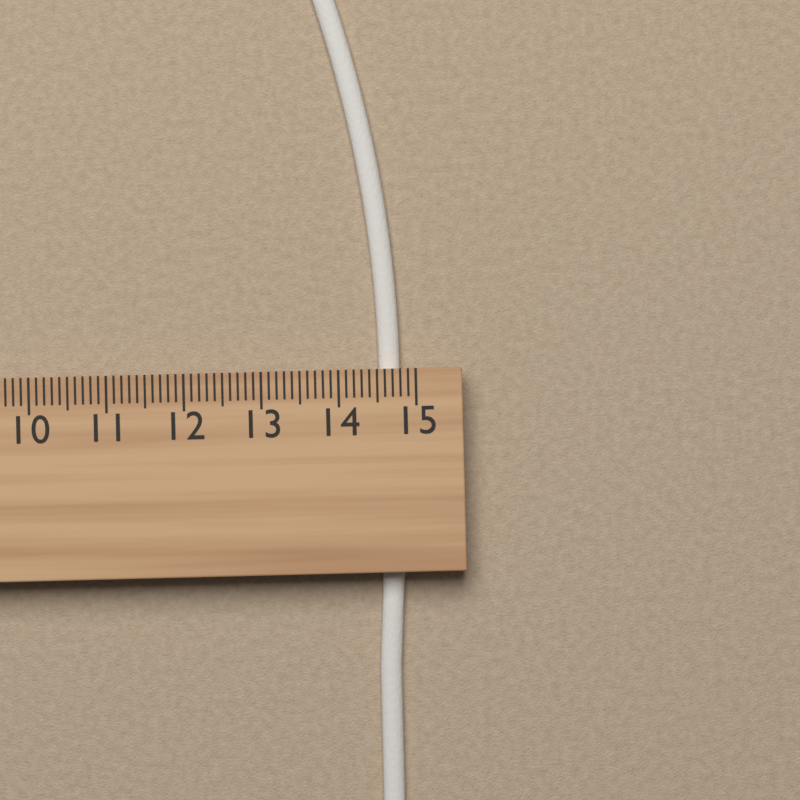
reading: 14.8 cm
